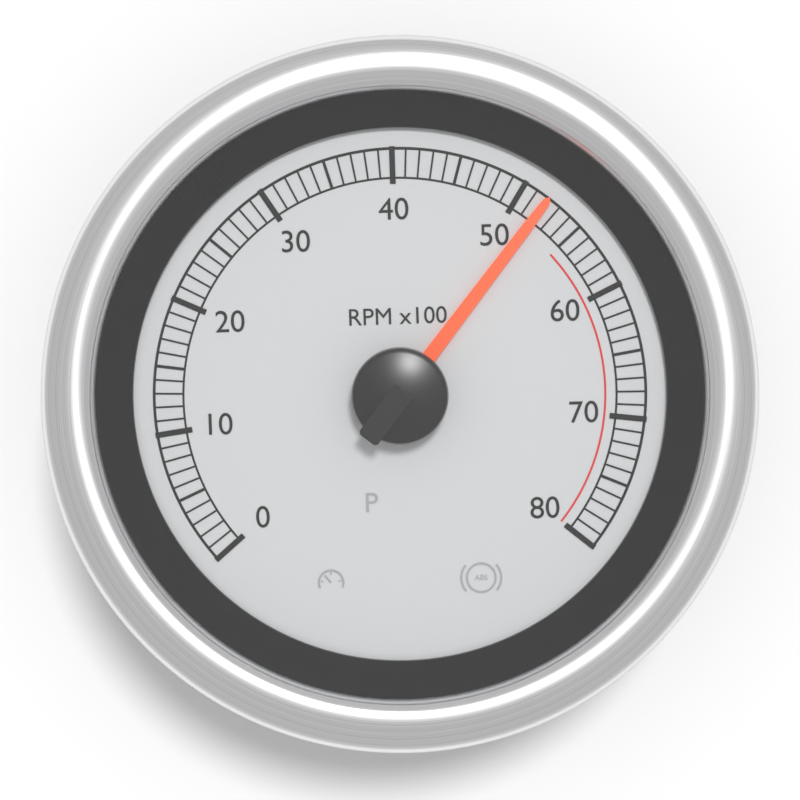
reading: 52 RPM x100
